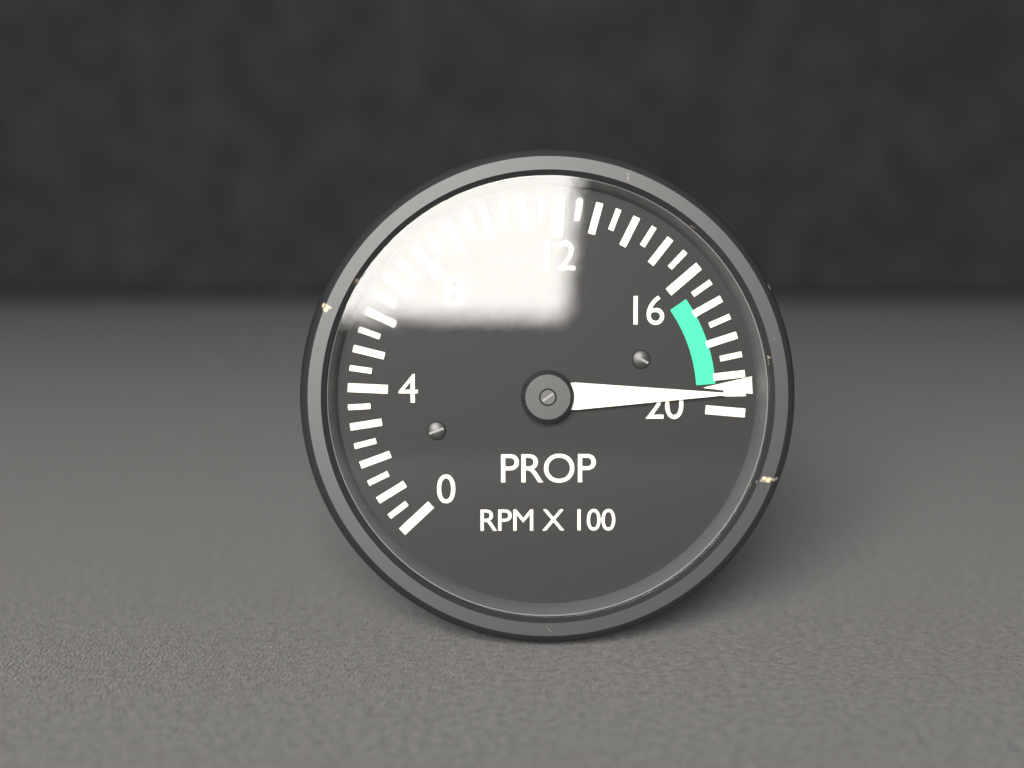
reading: 19.5 RPM X 100
